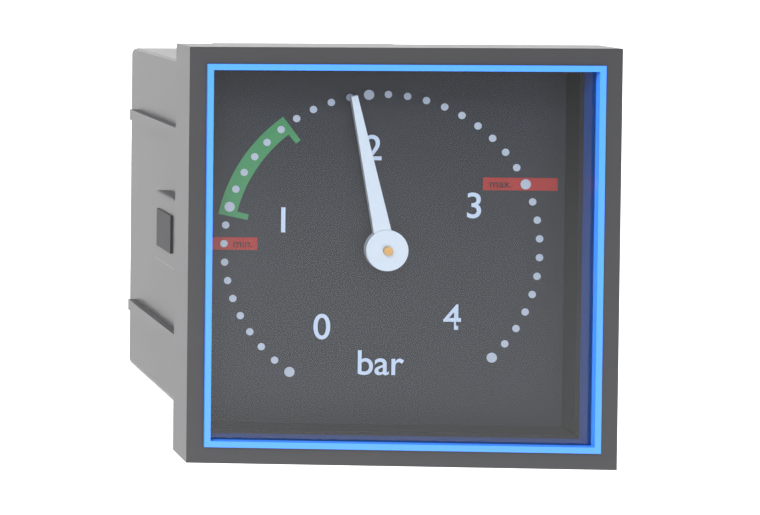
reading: 1.9 bar
